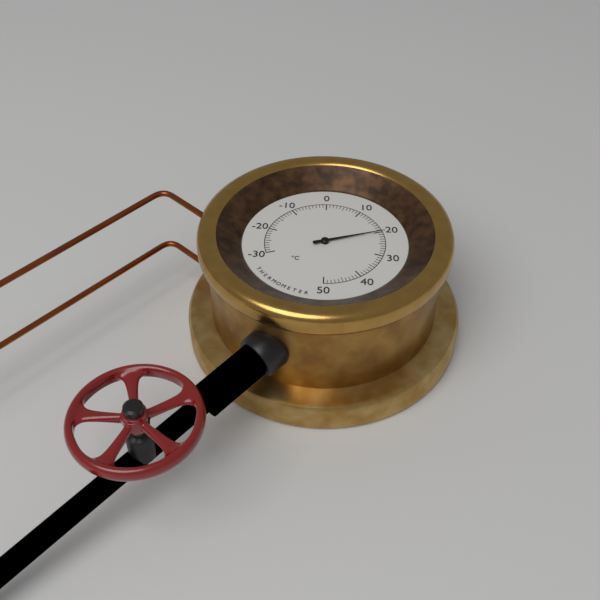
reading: 20 °C
